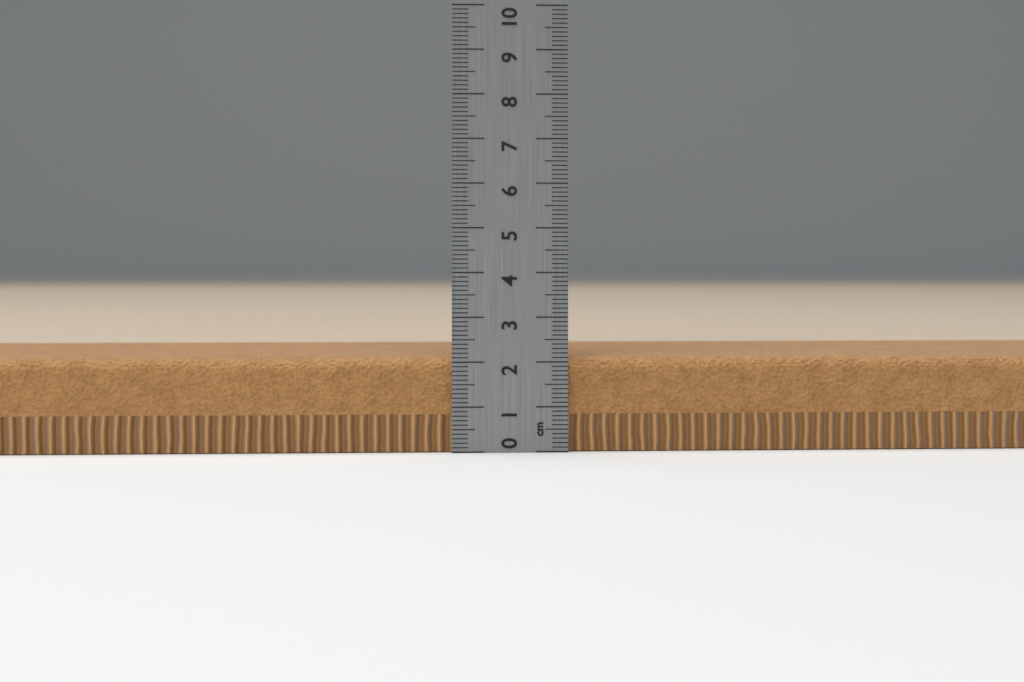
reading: 2.1 cm
